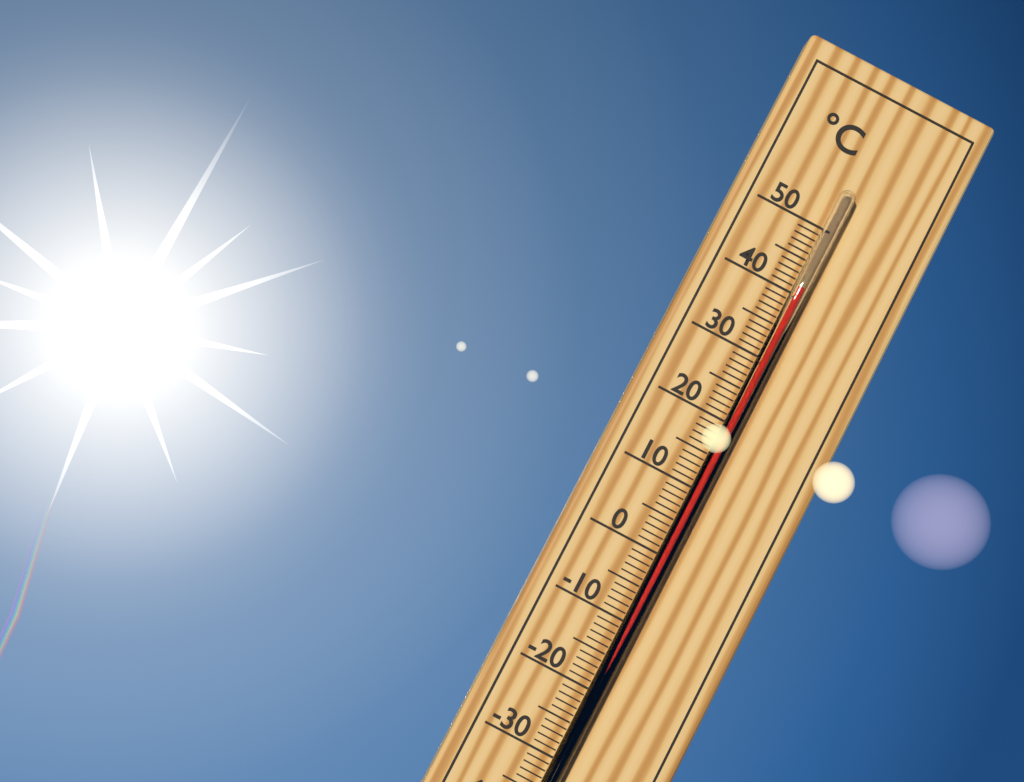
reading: 41 °C
